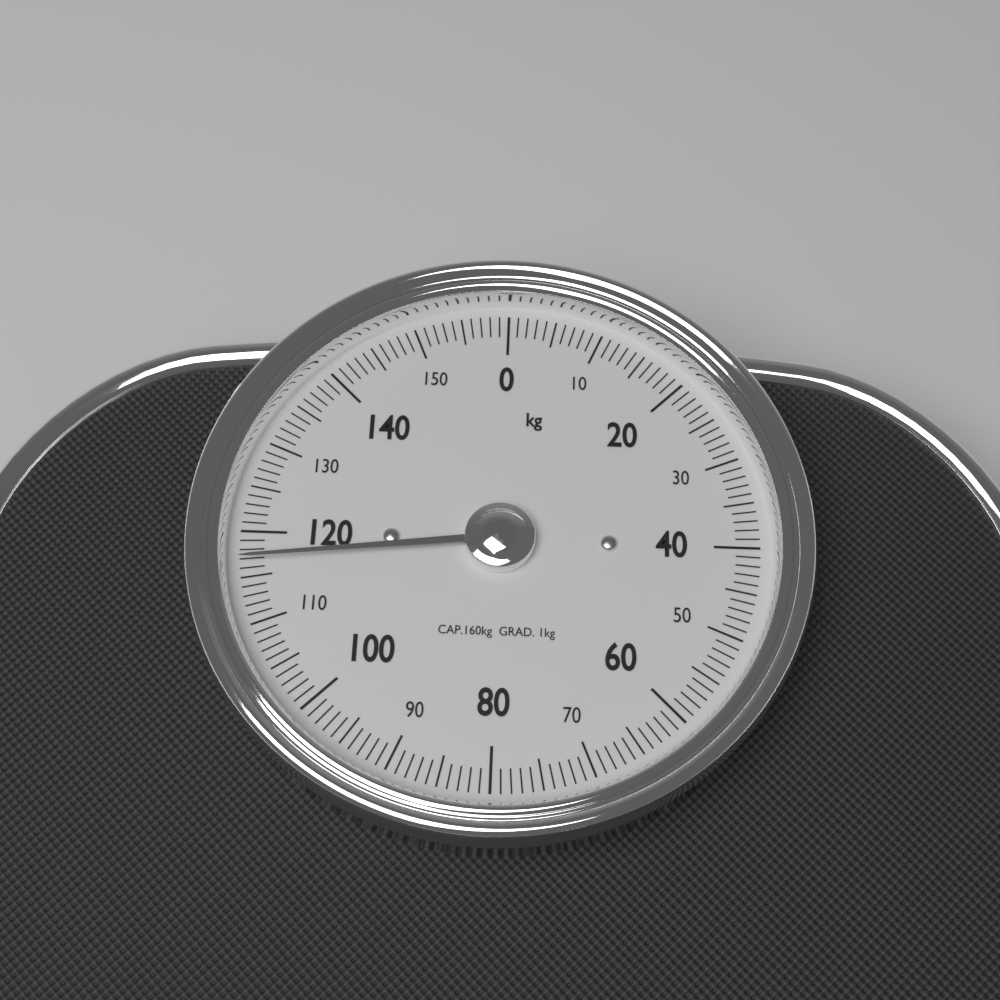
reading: 117 kg
